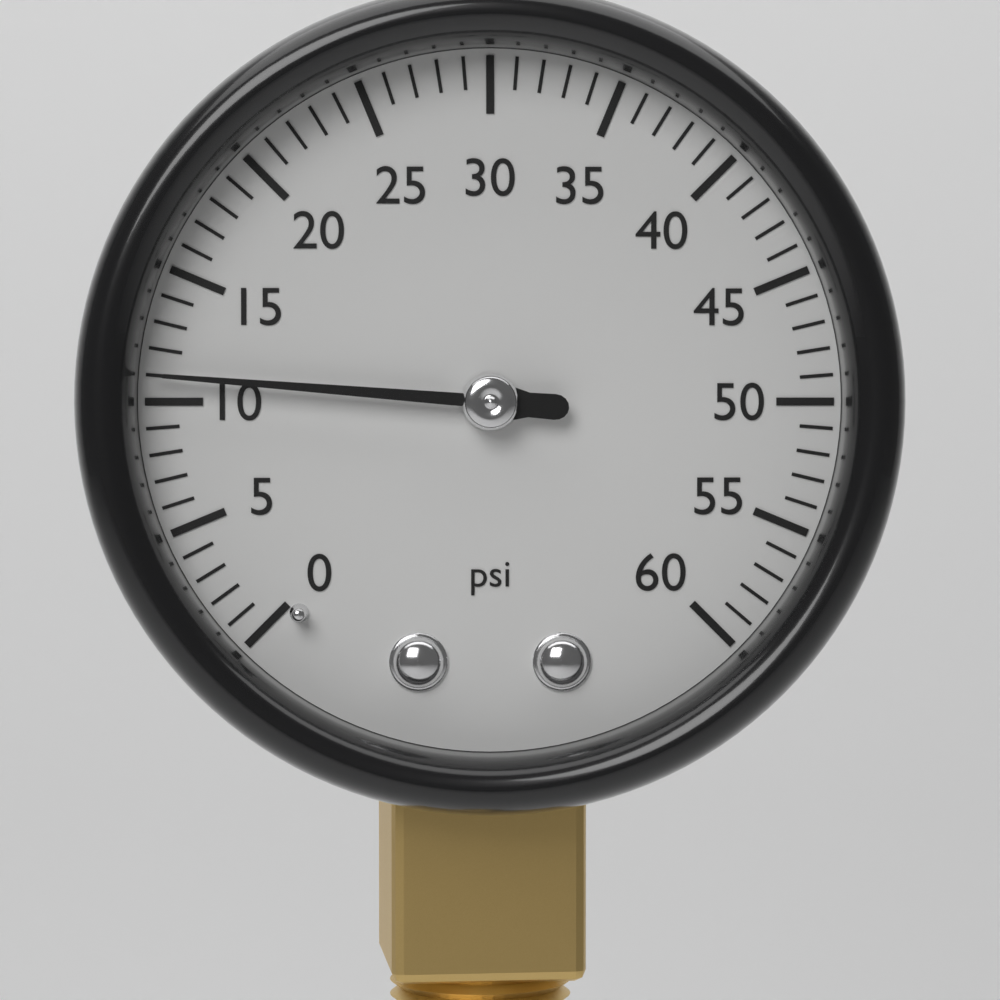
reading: 11 psi
